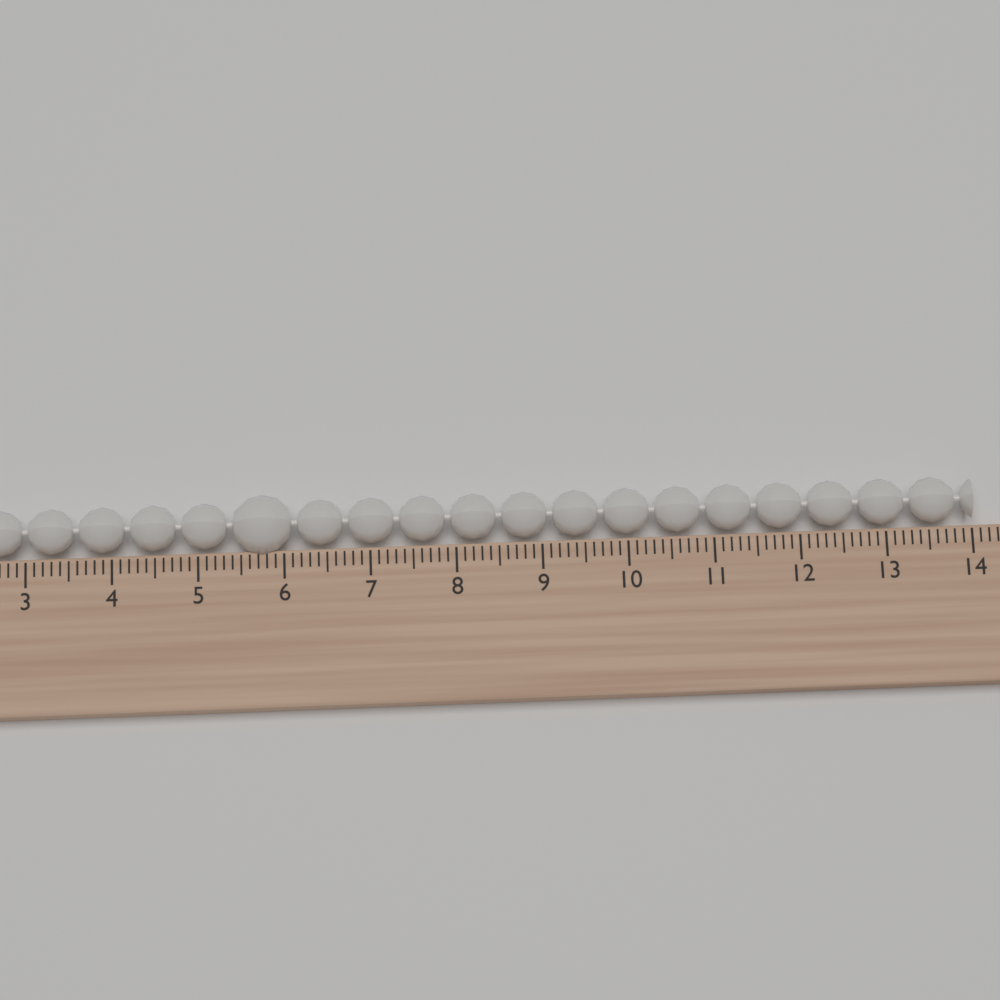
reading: 14.0 (no unit)
